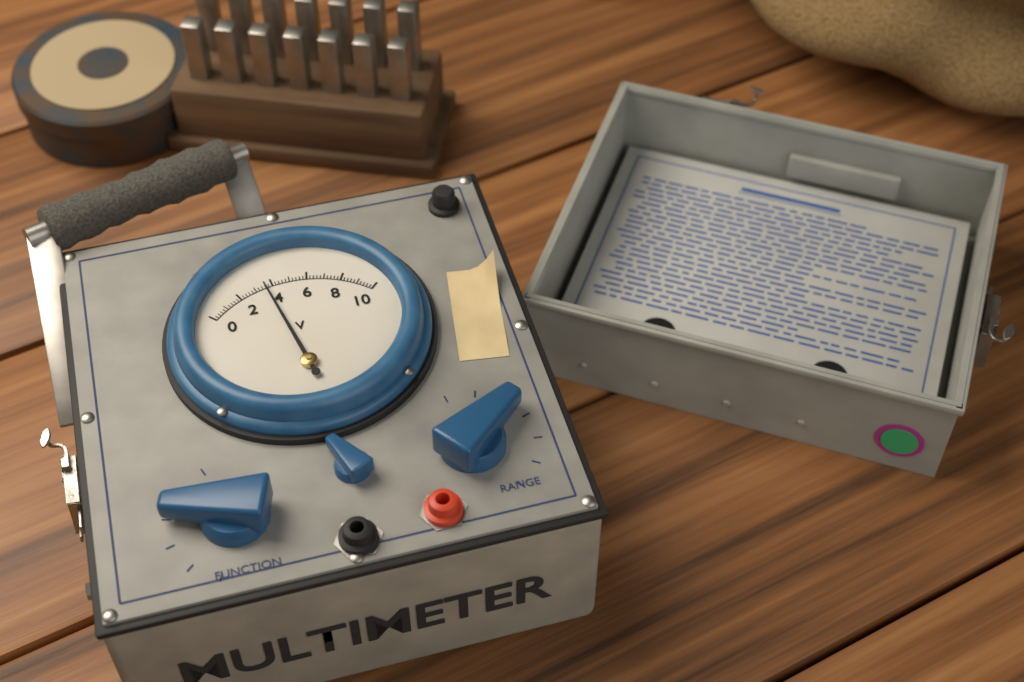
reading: 3.6 V
